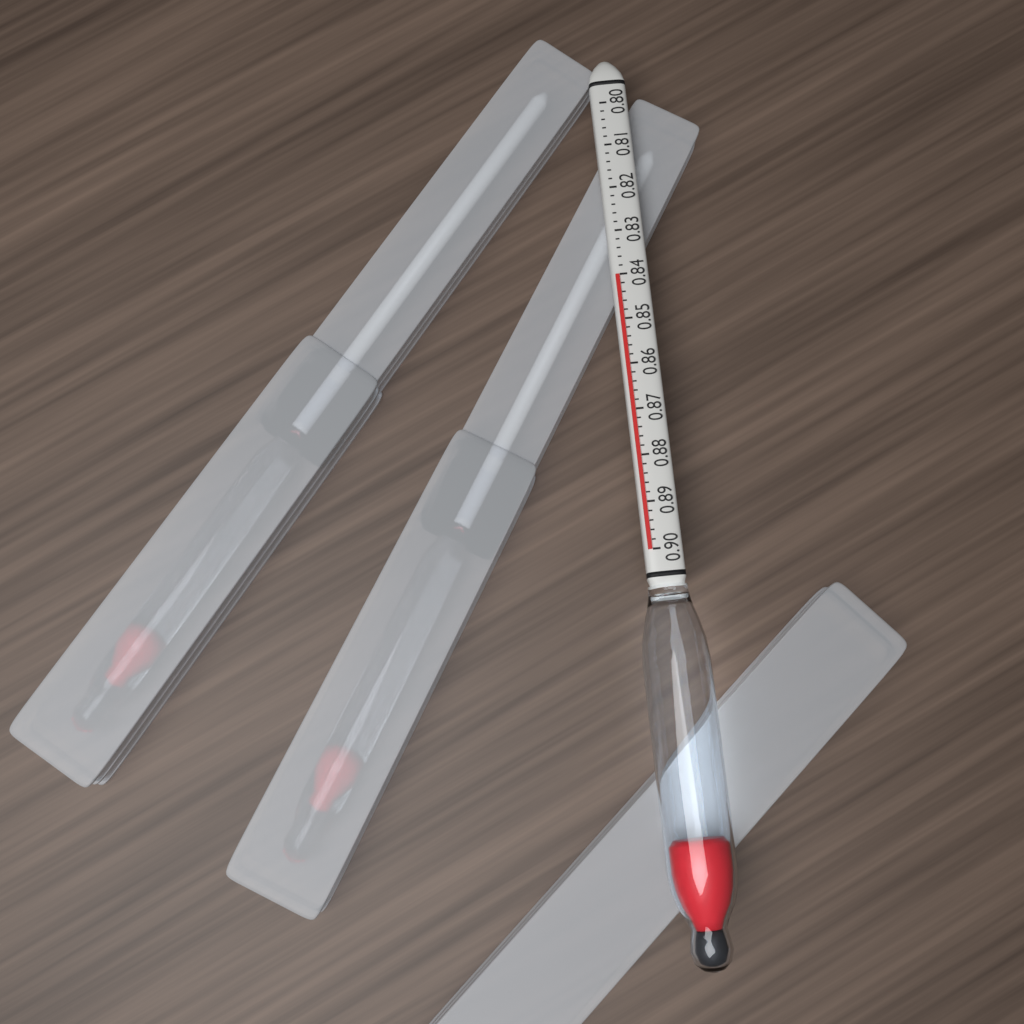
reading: 0.840 (no unit)
